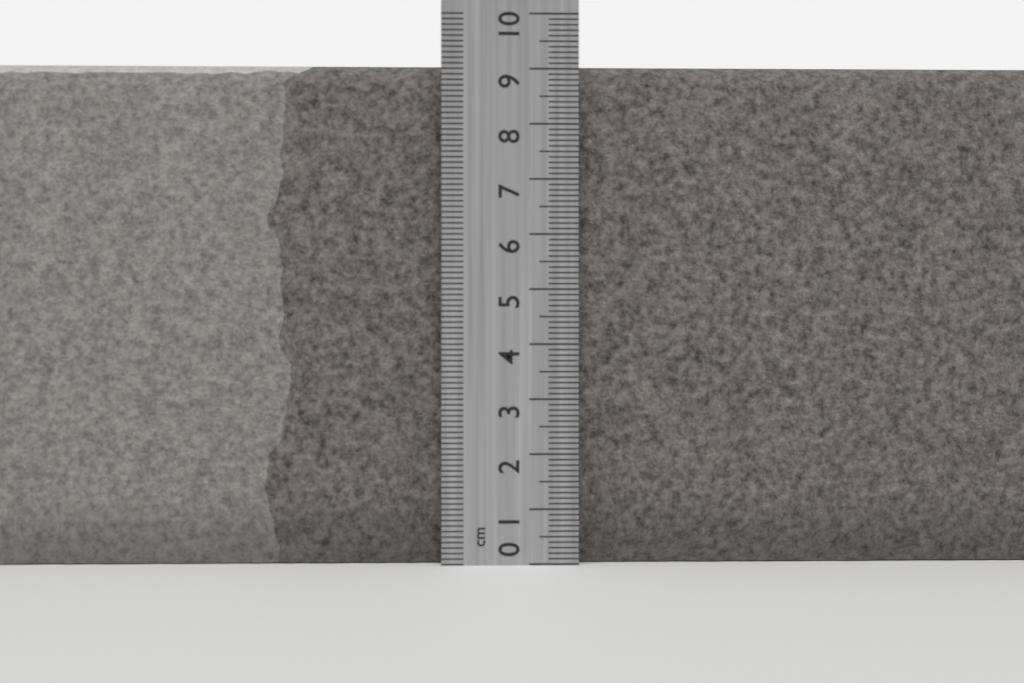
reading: 9.1 cm
